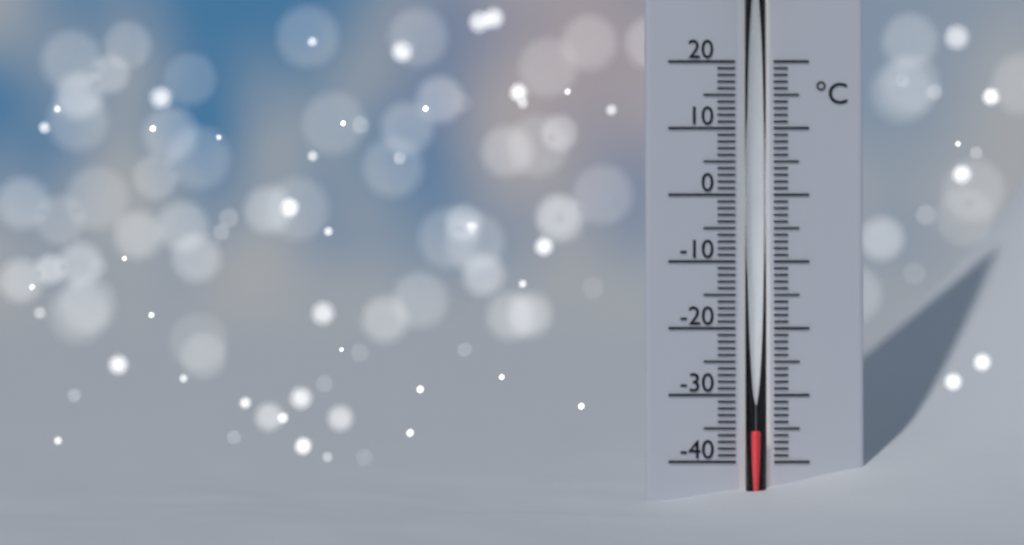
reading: -35 °C
